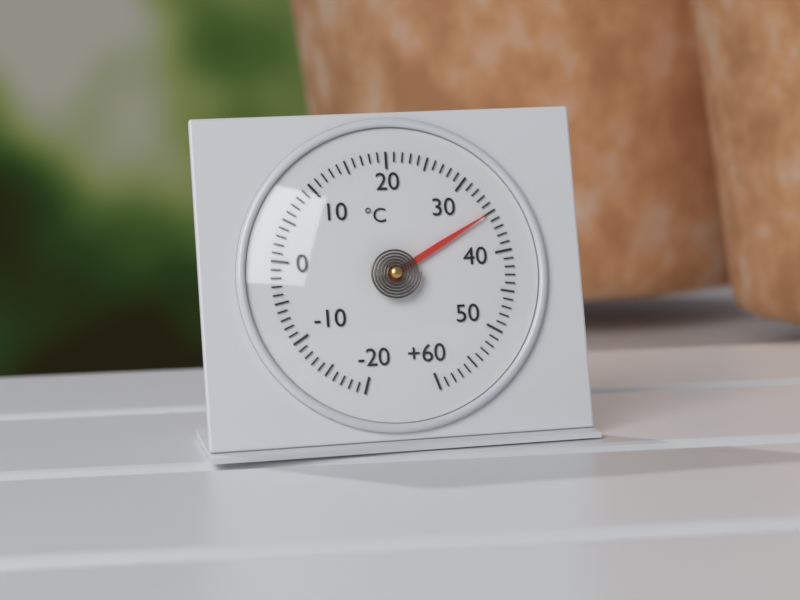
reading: 35 °C
